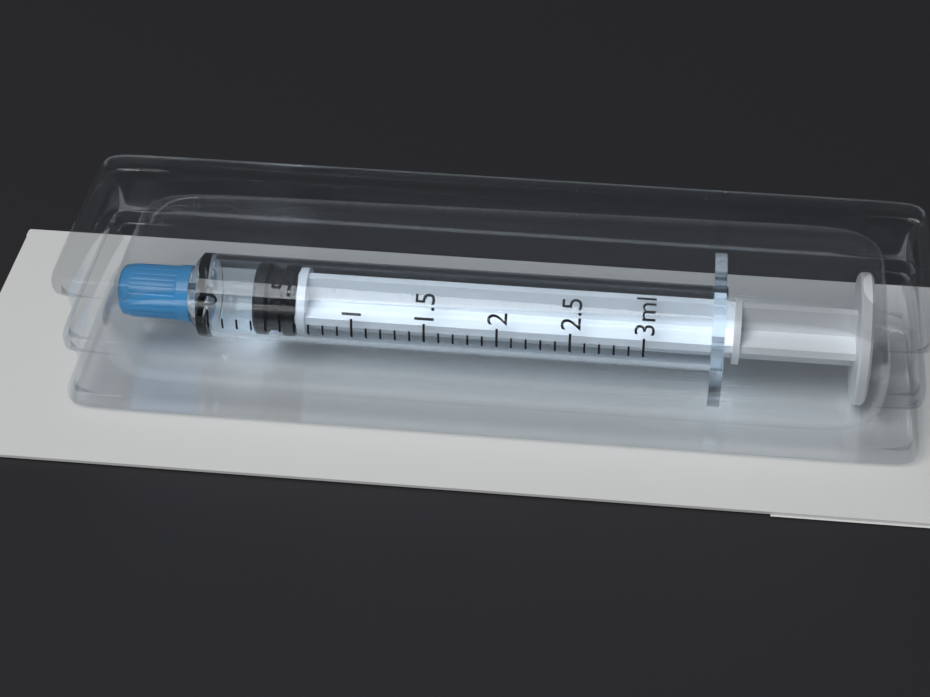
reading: 0.3 ml
